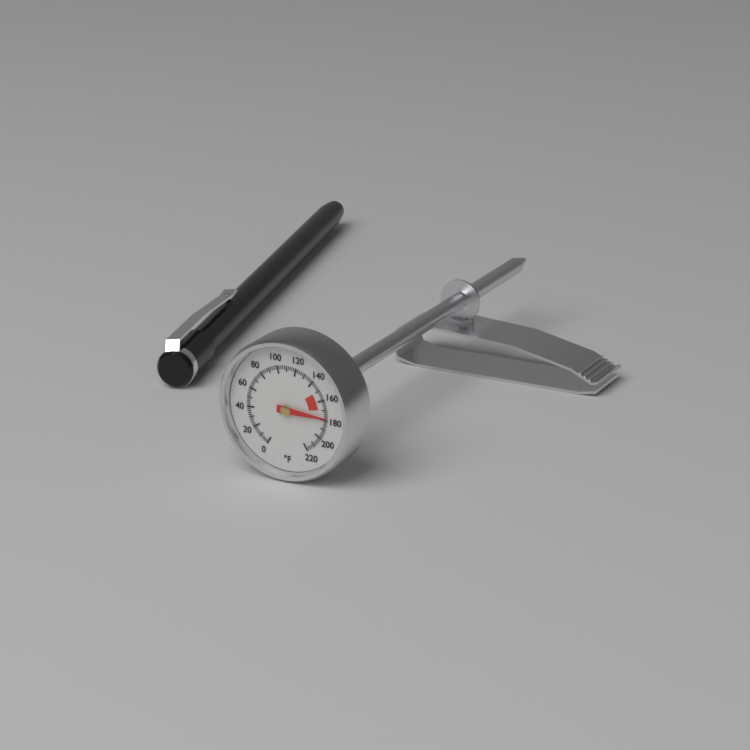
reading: 178 °F
